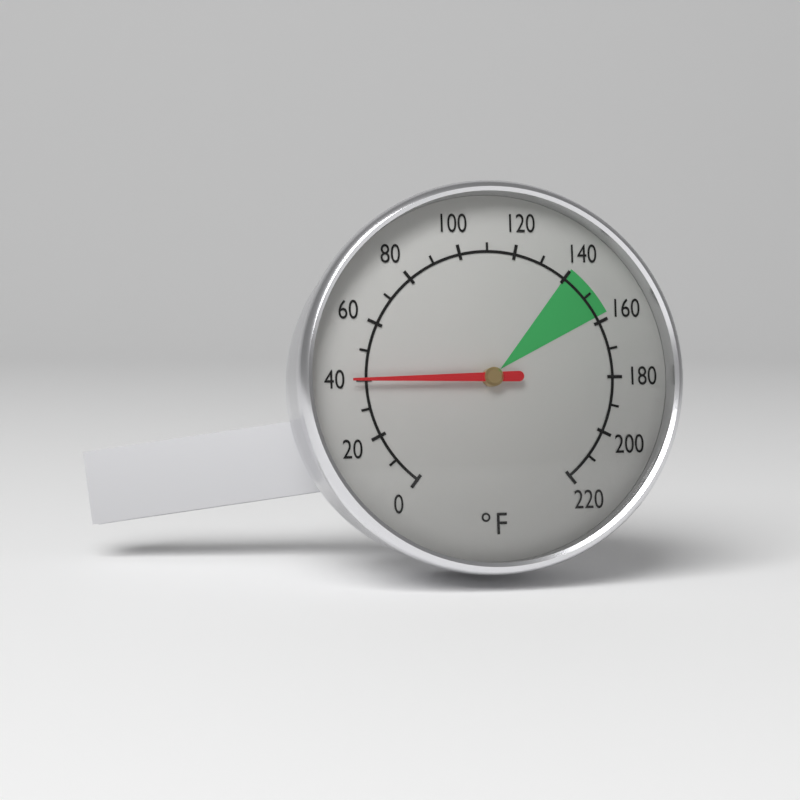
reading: 40 °F
